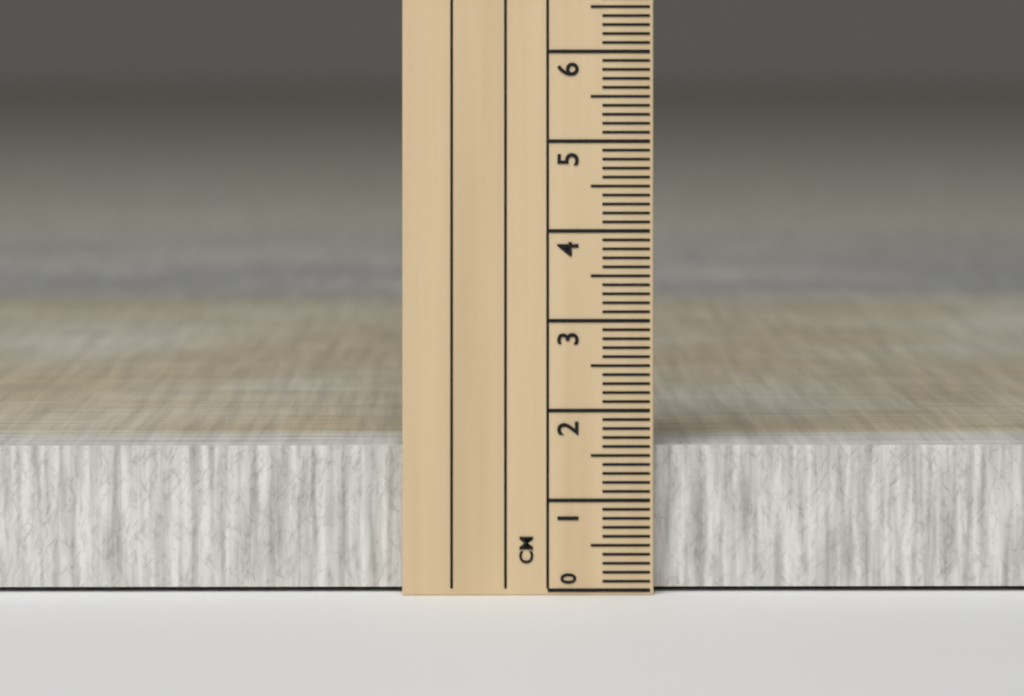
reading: 1.6 cm
